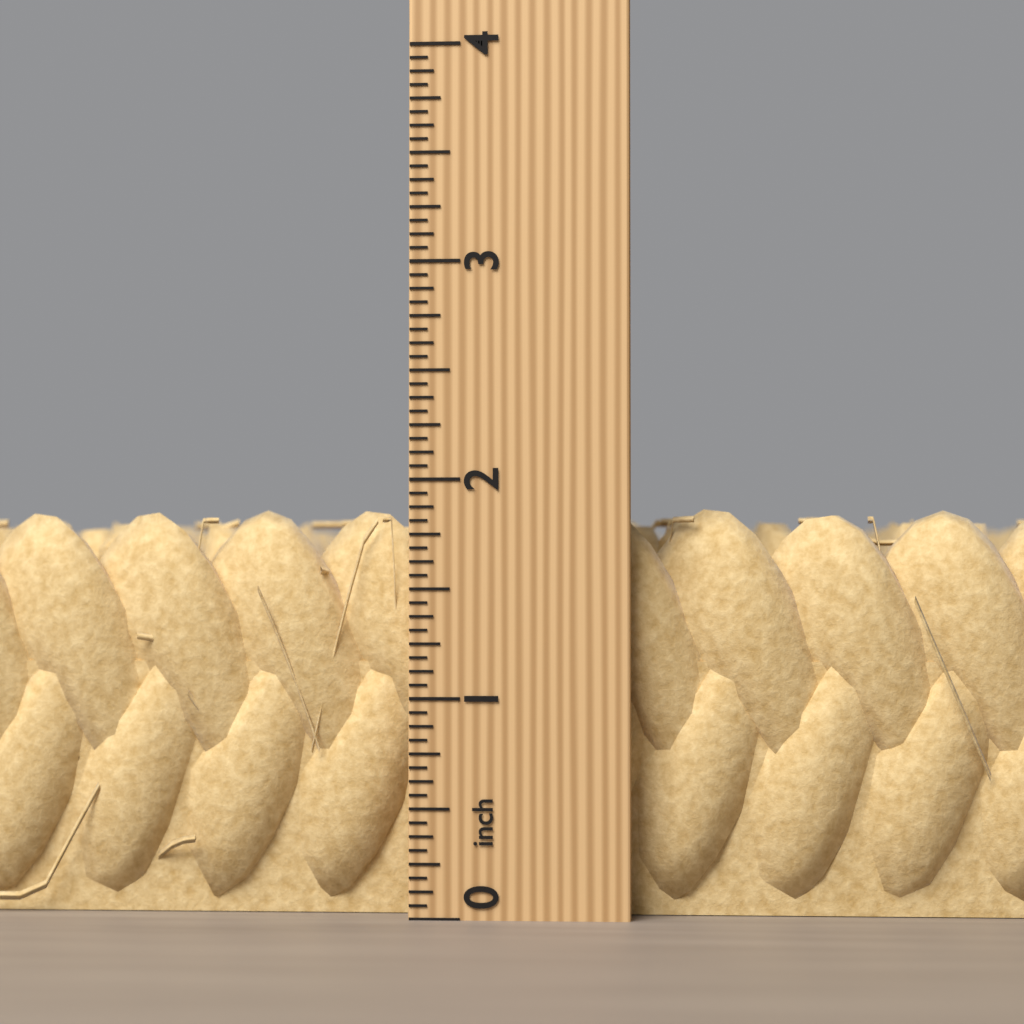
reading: 1.8750 inch
